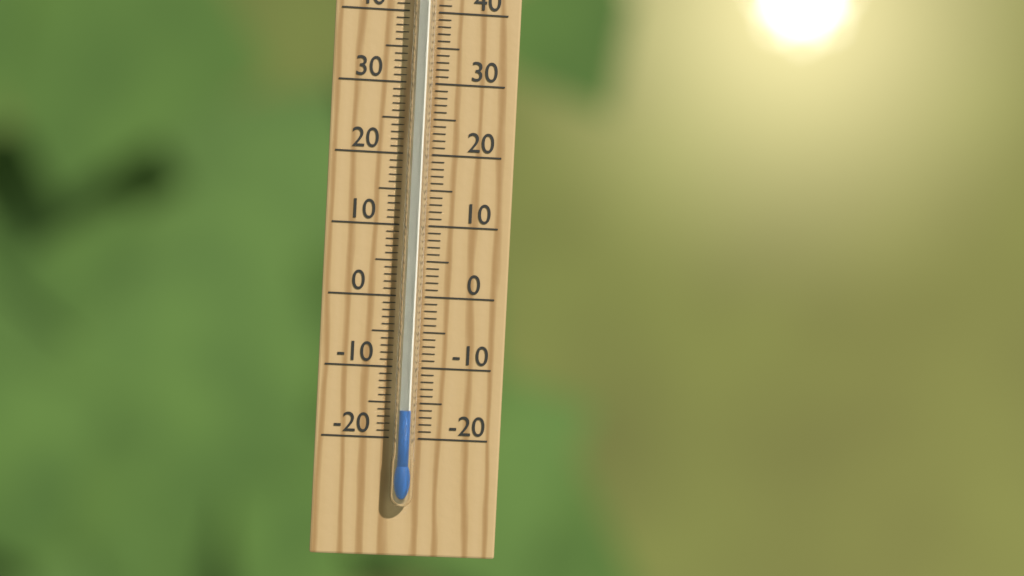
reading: -16 °C
